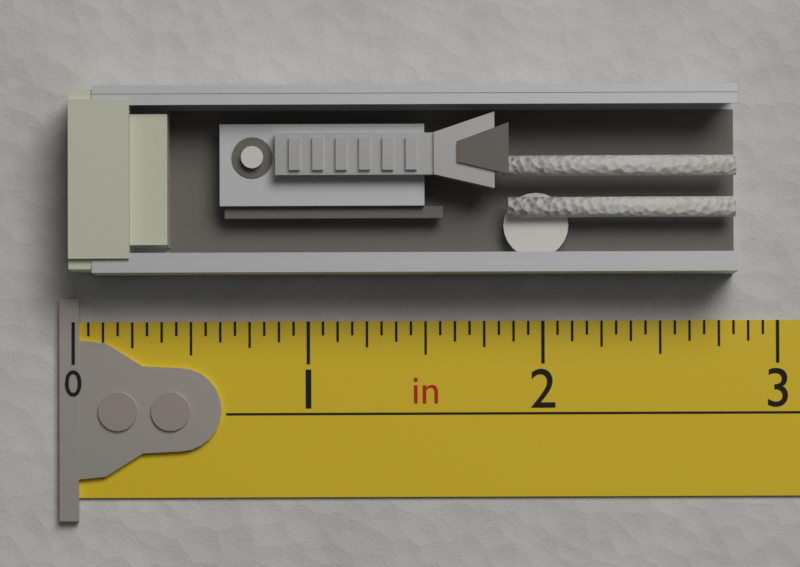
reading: 2.8125 in
